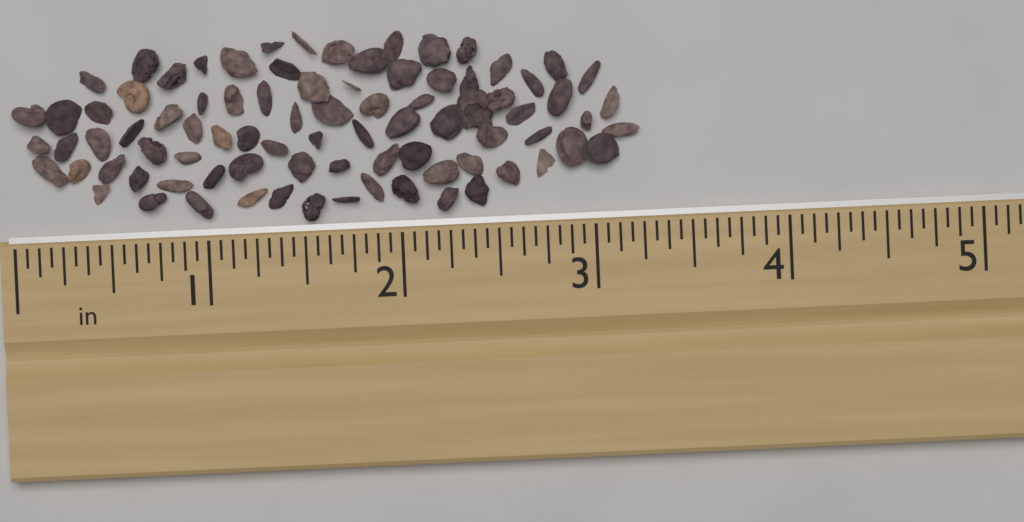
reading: 3.2500 in
